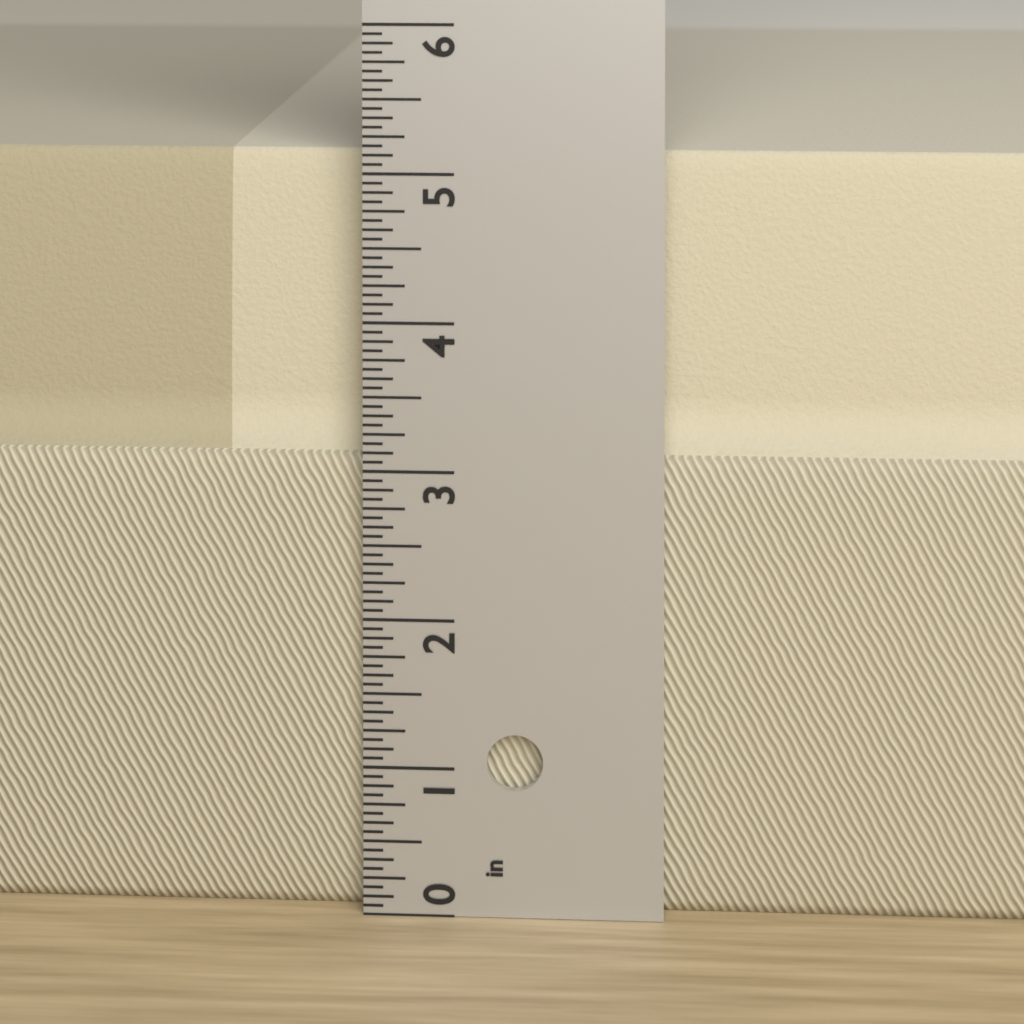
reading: 5.1250 in
